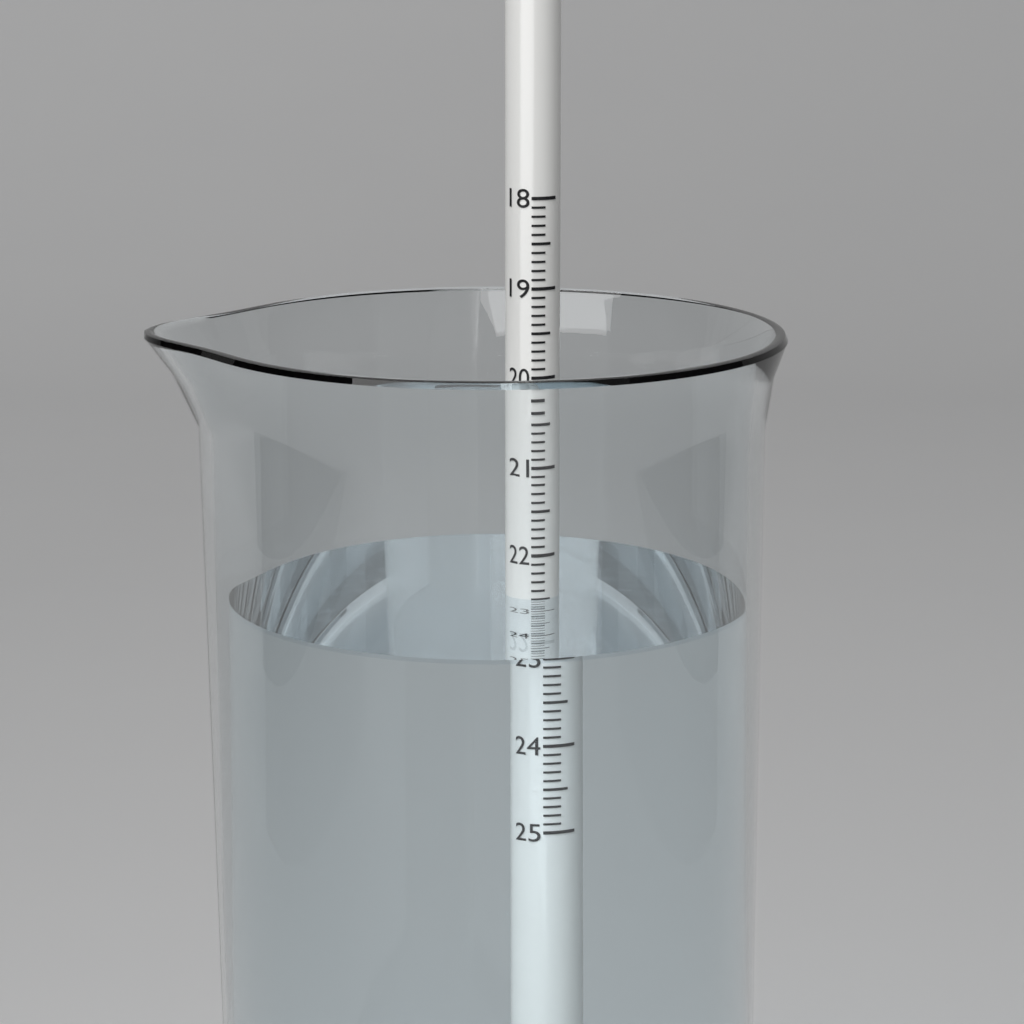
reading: 22.5 (no unit)
